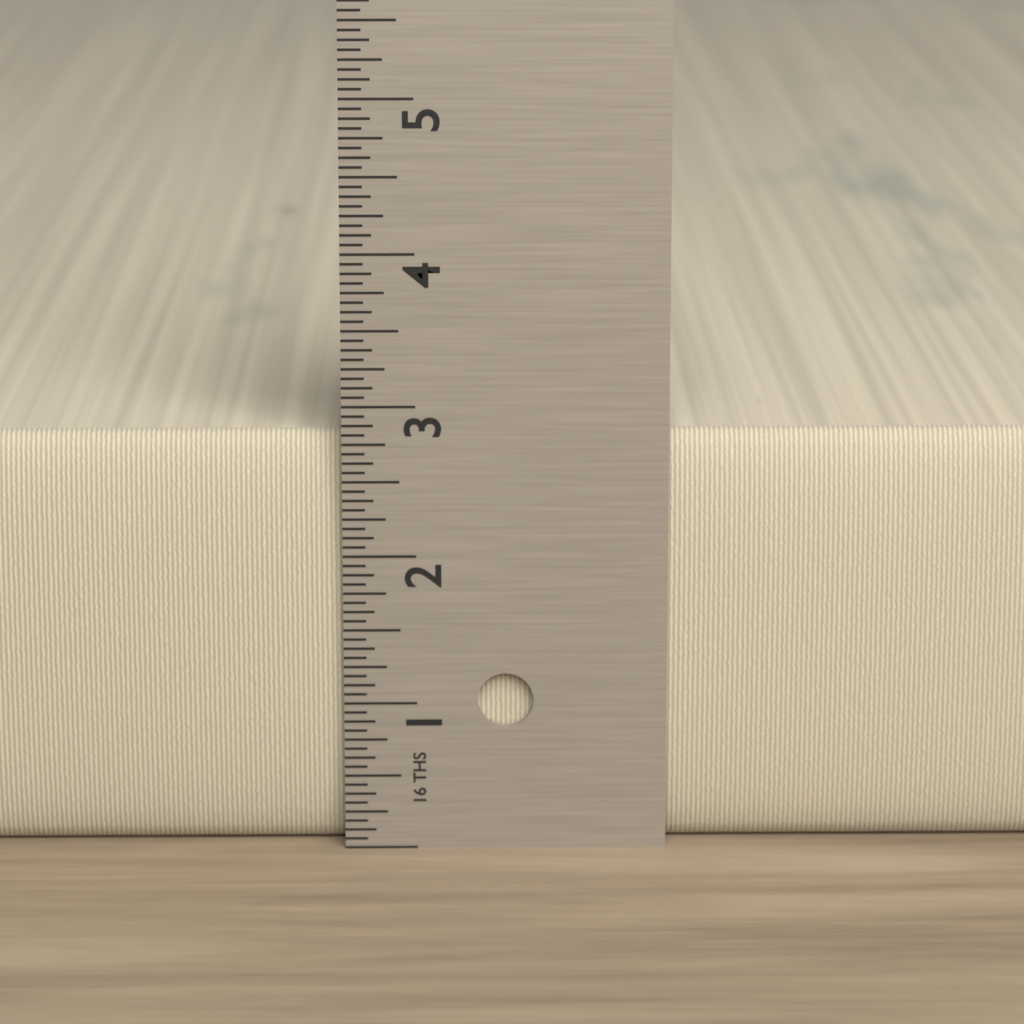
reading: 2.8125 in
